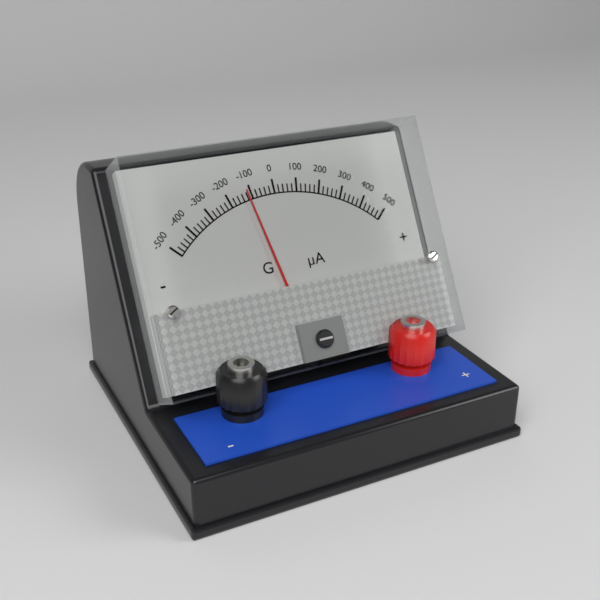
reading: -120 µA
